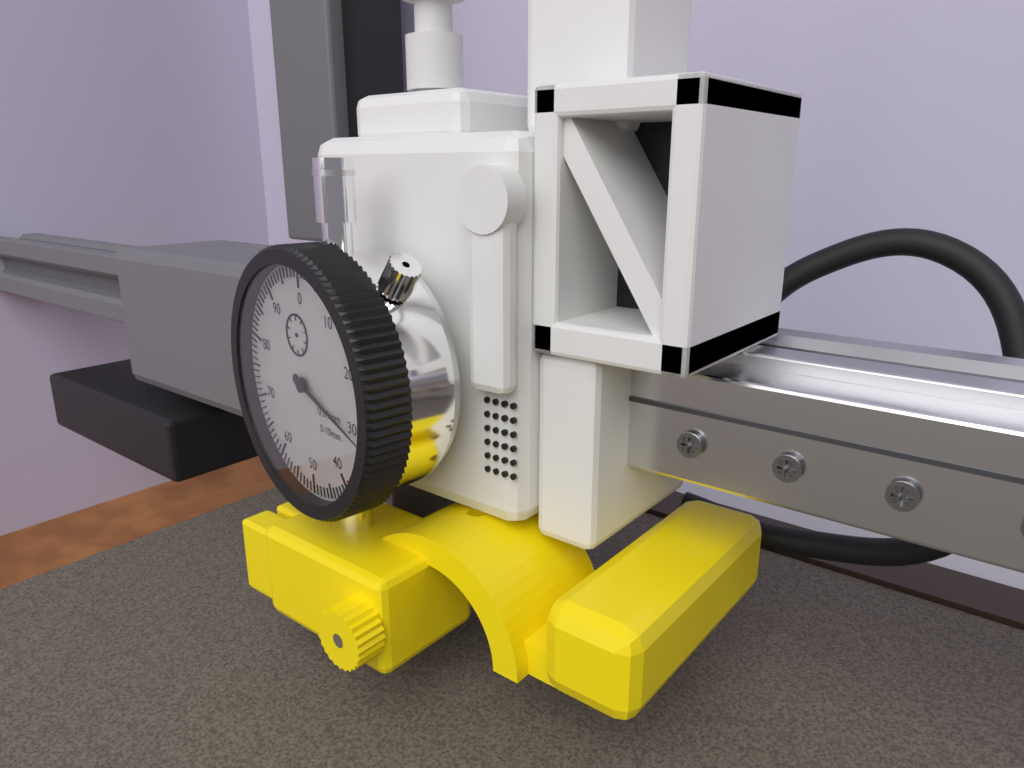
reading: 31 0.01mm
